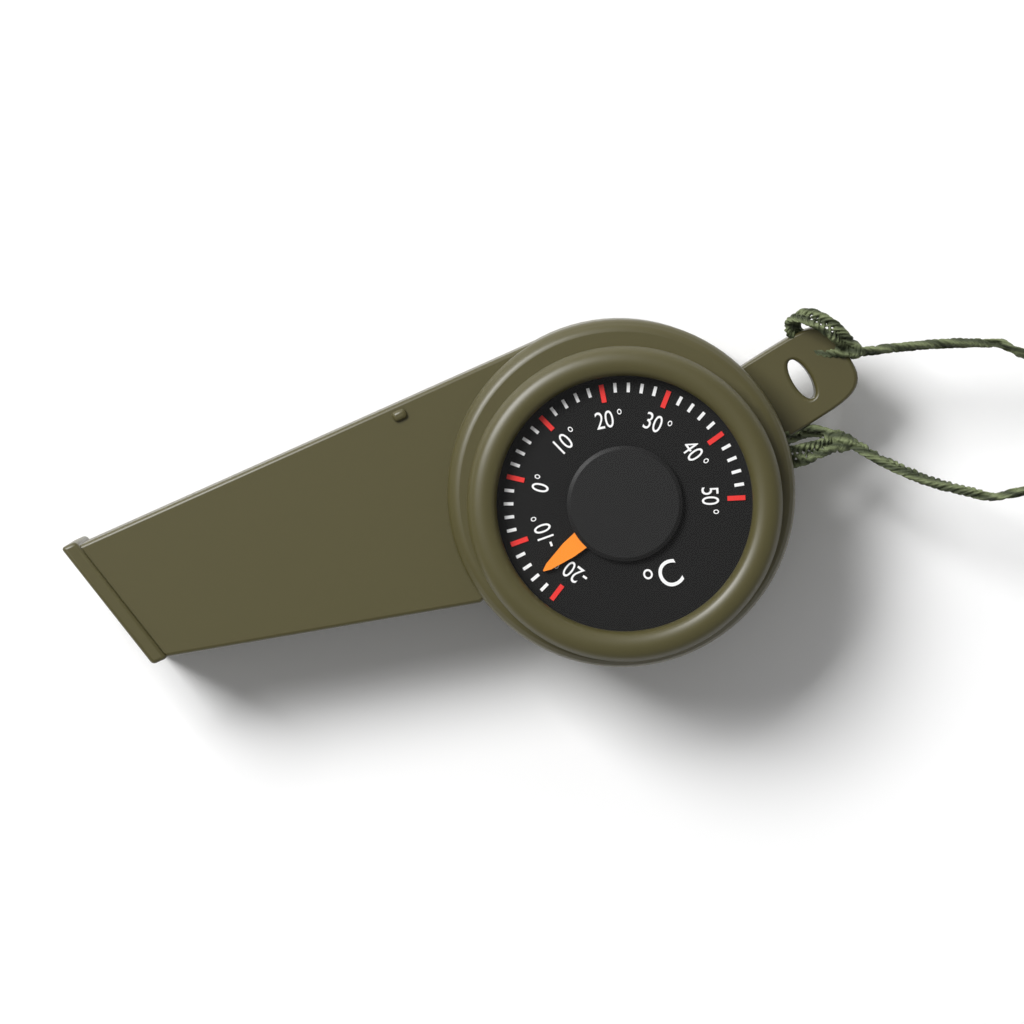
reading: -16 °C
